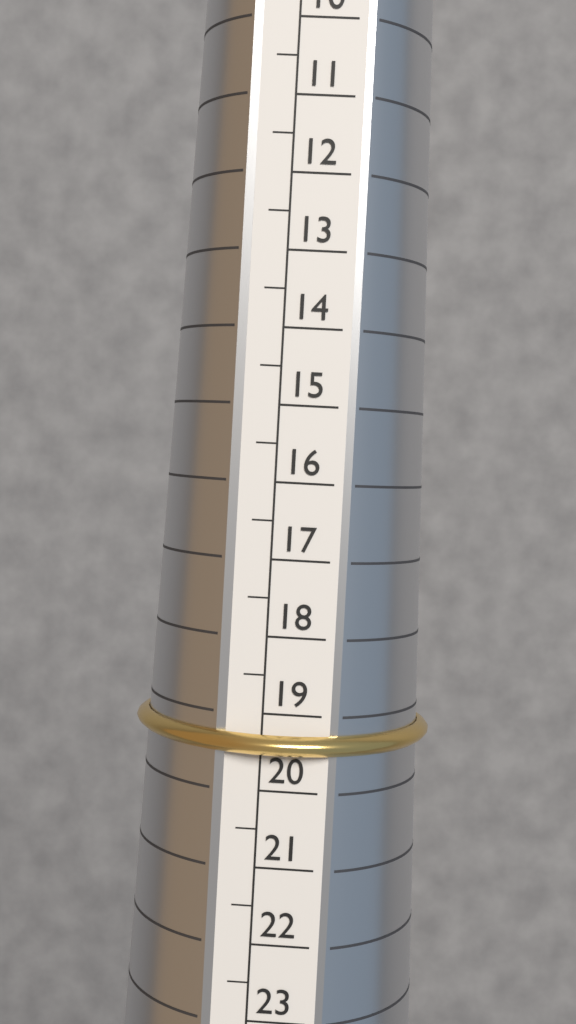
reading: 19.5 (no unit)
